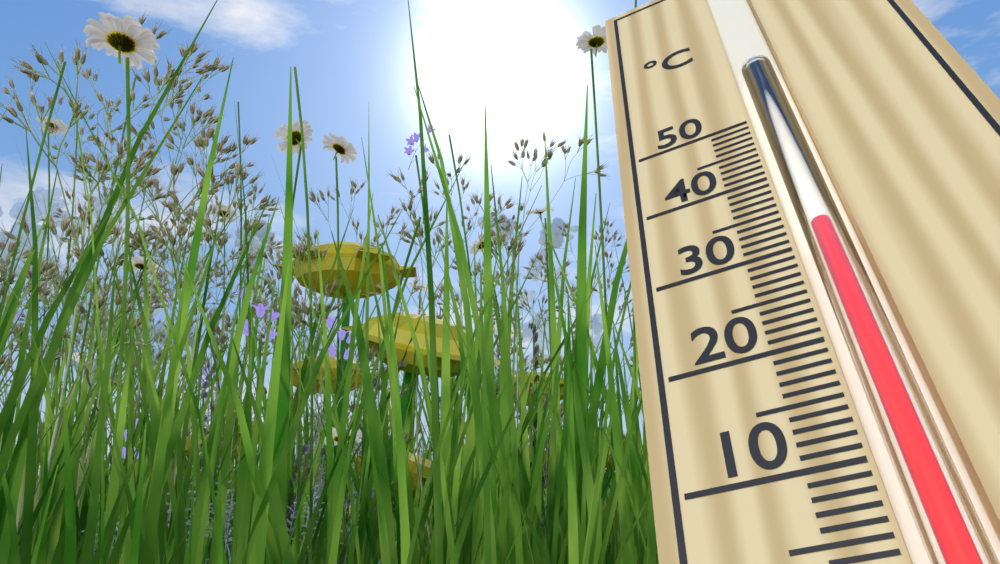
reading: 32 °C
